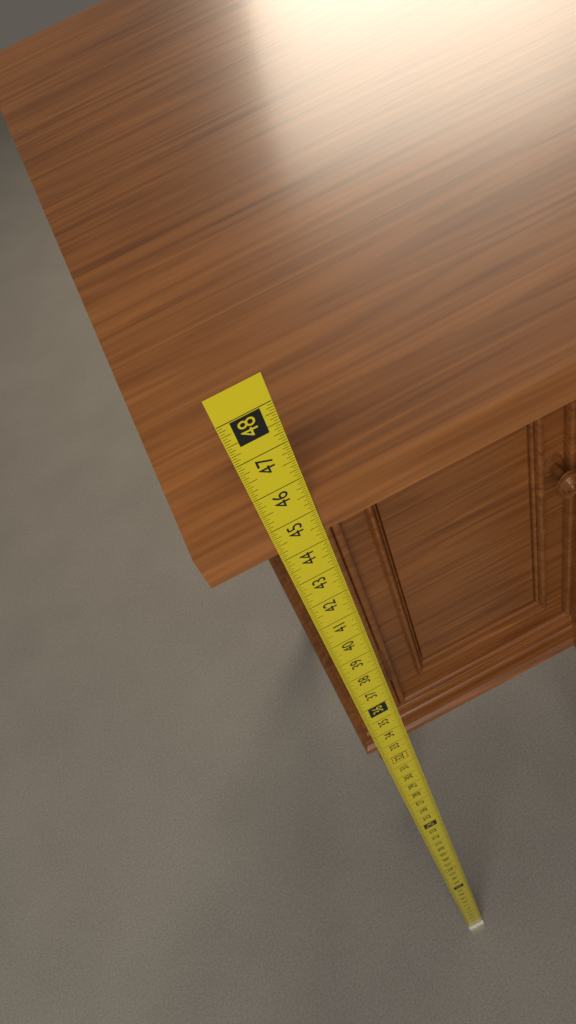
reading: 45.2500 in
